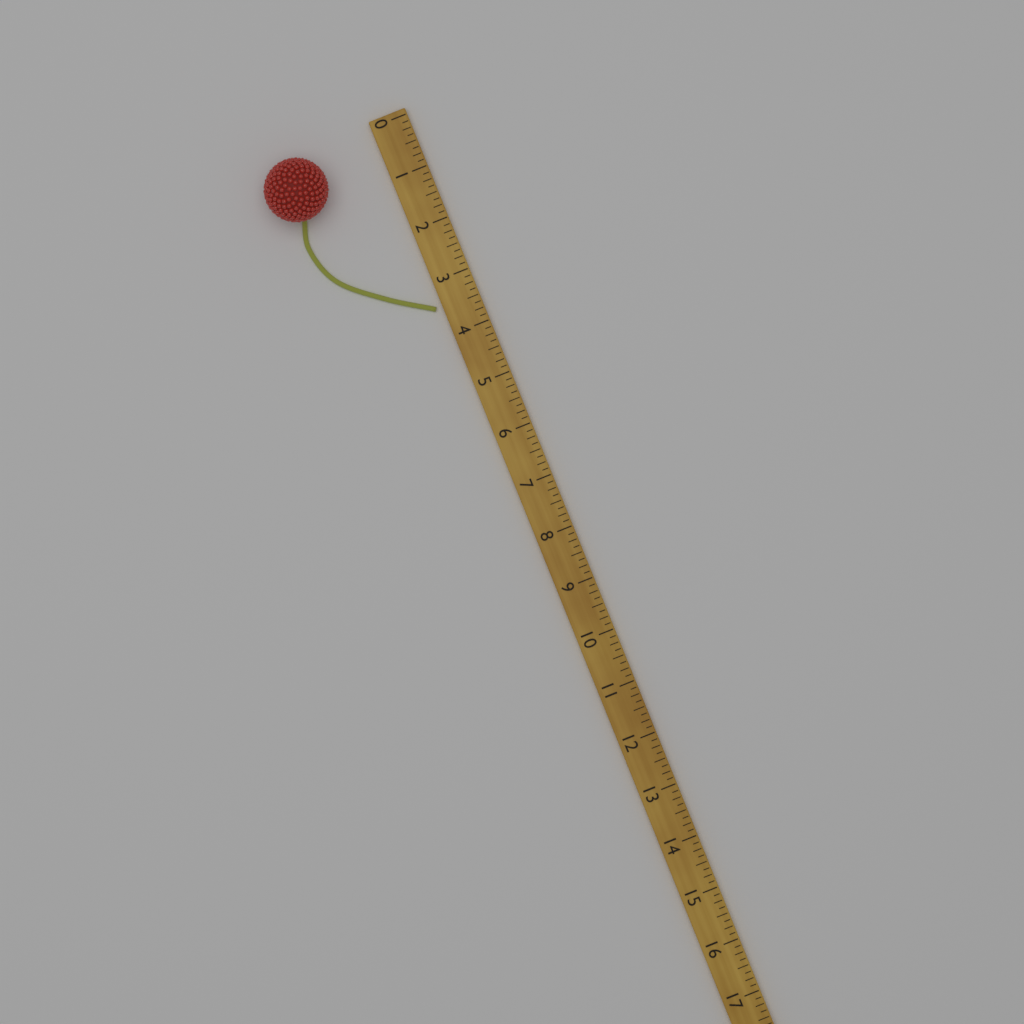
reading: 3.500 (no unit)
